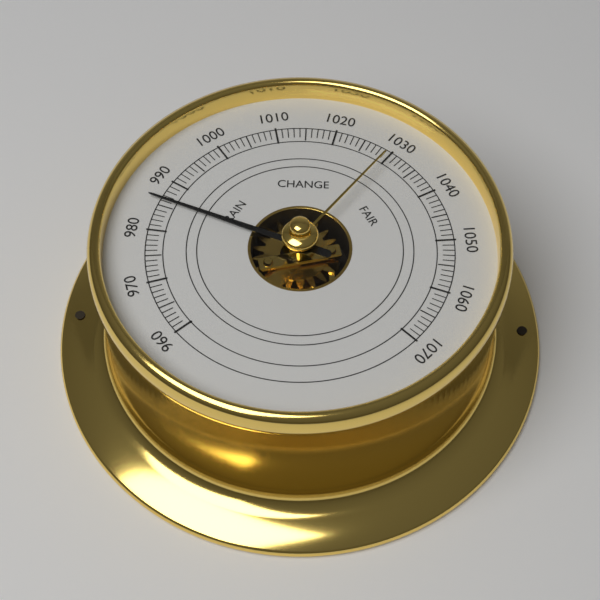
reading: 986 (no unit)
